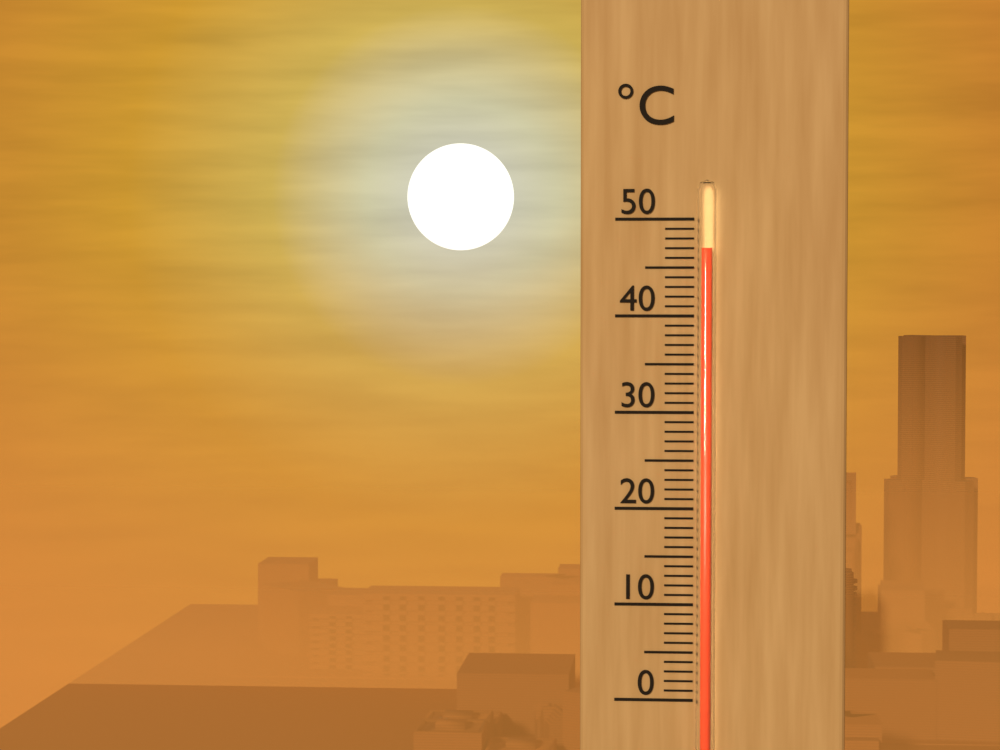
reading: 47 °C
